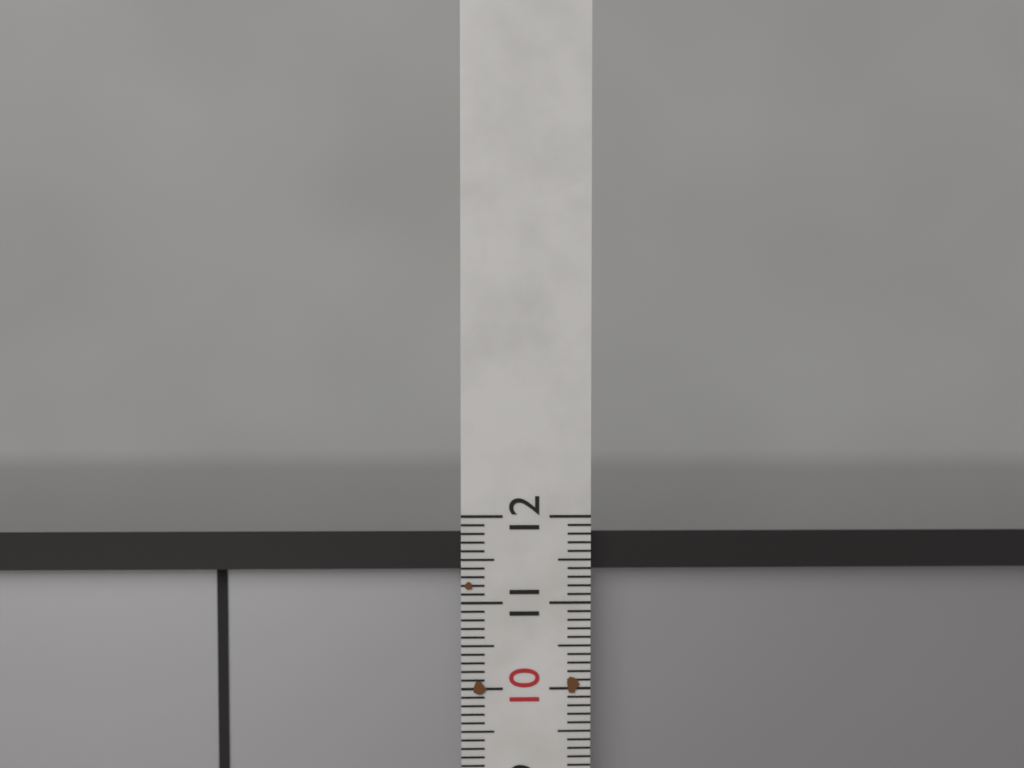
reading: 11.8 (no unit)
